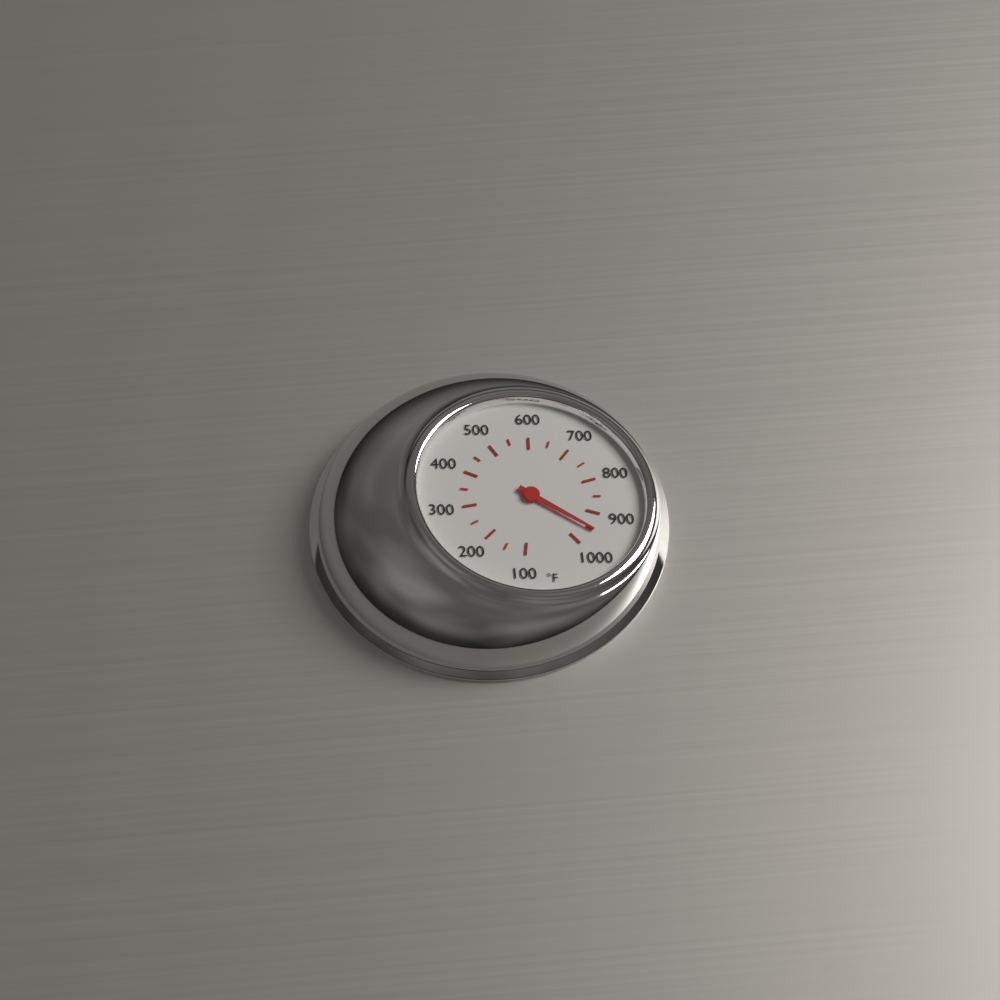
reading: 950 °F
